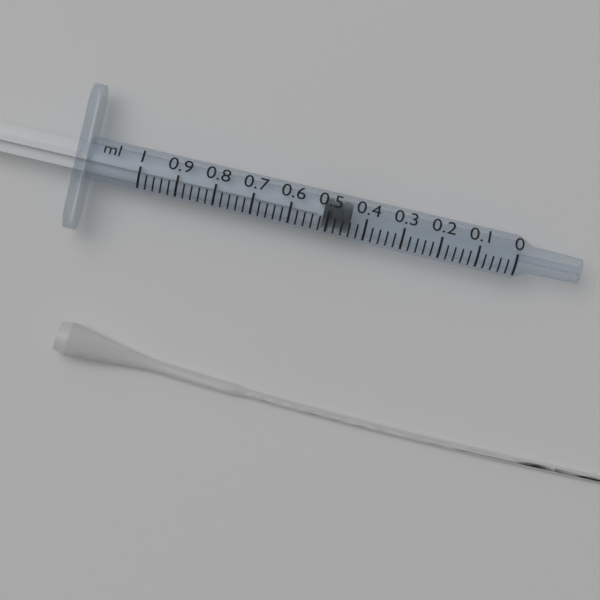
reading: 0.44 ml
